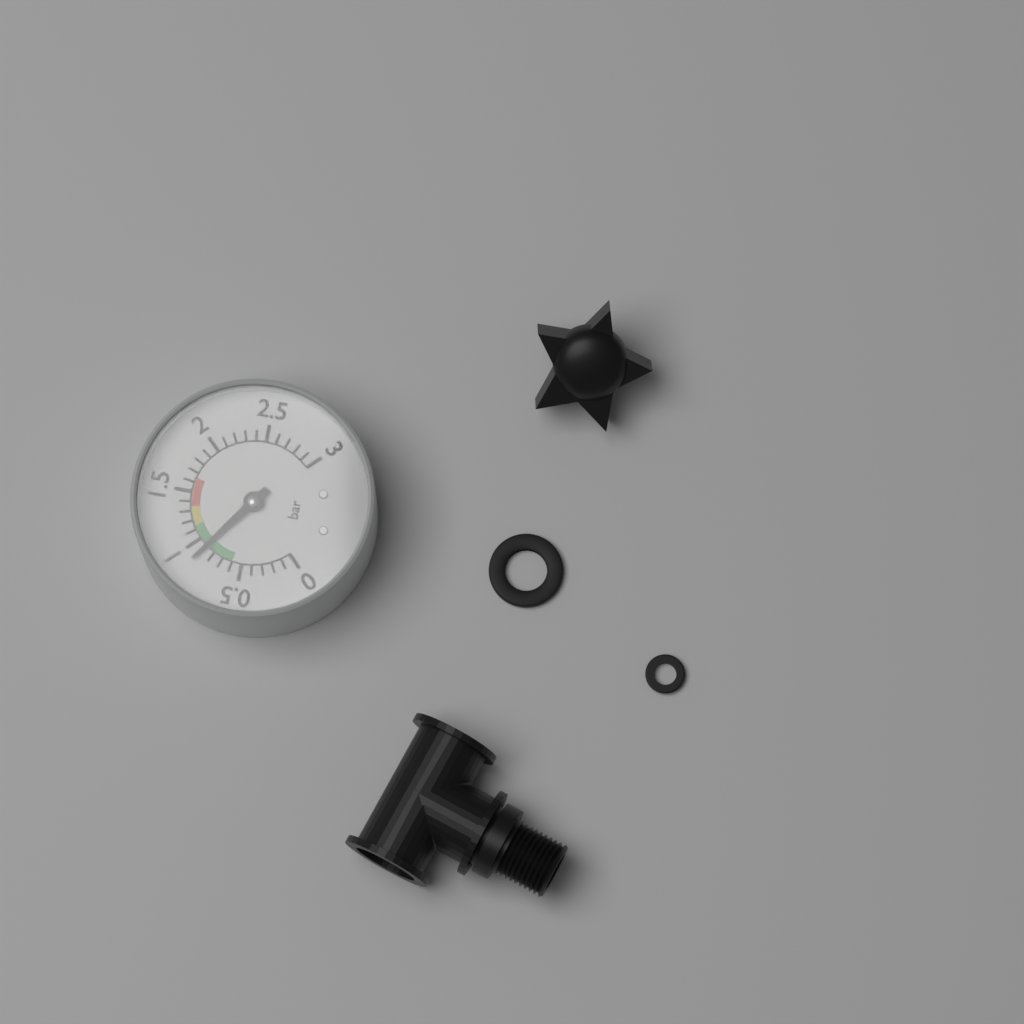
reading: 0.9 bar
